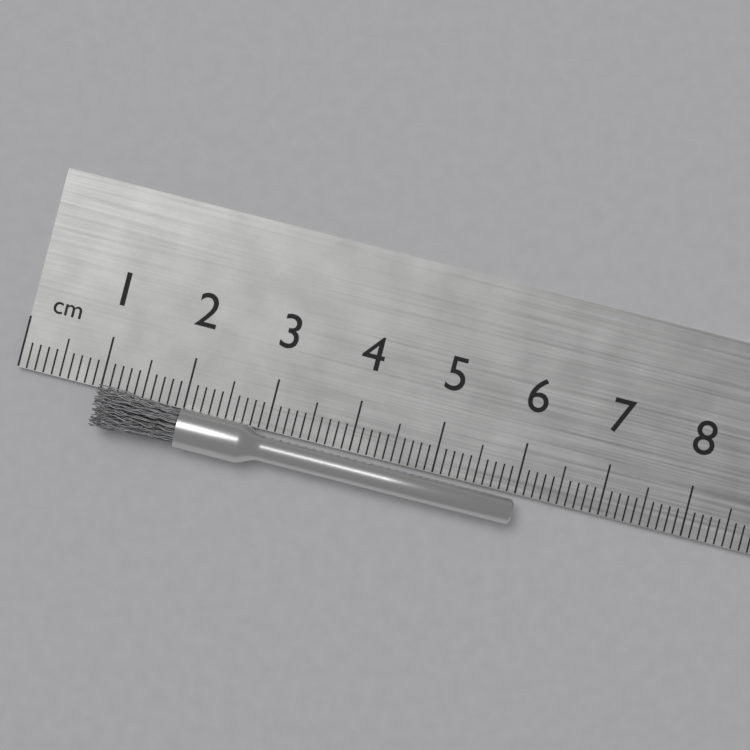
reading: 6.0 cm
